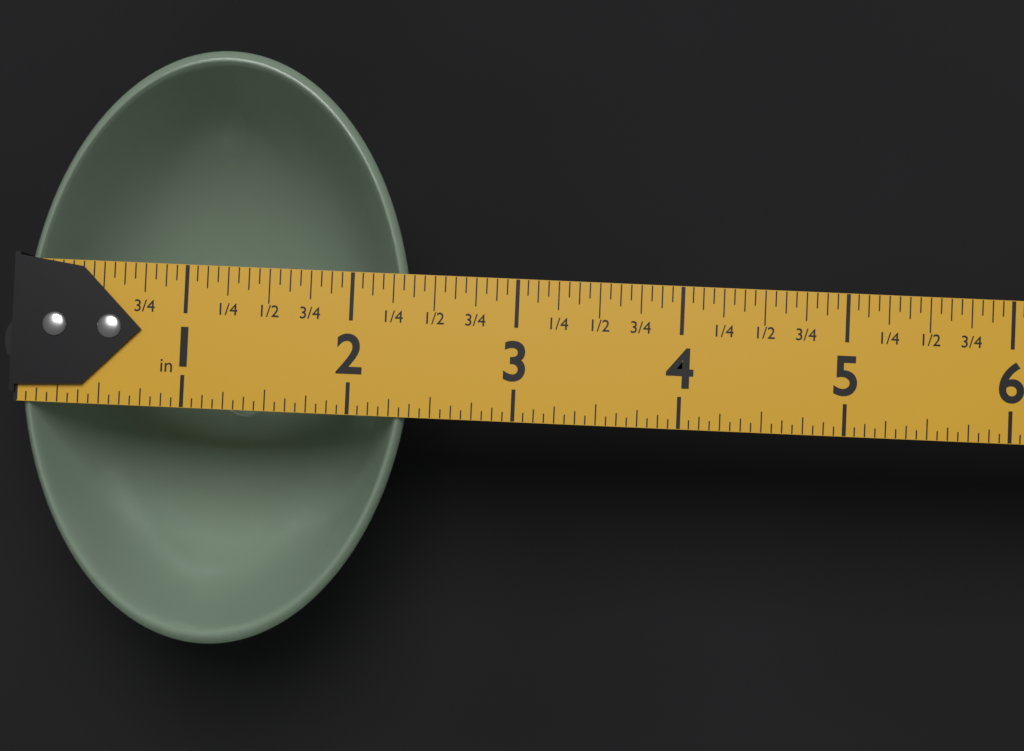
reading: 2.3750 in
